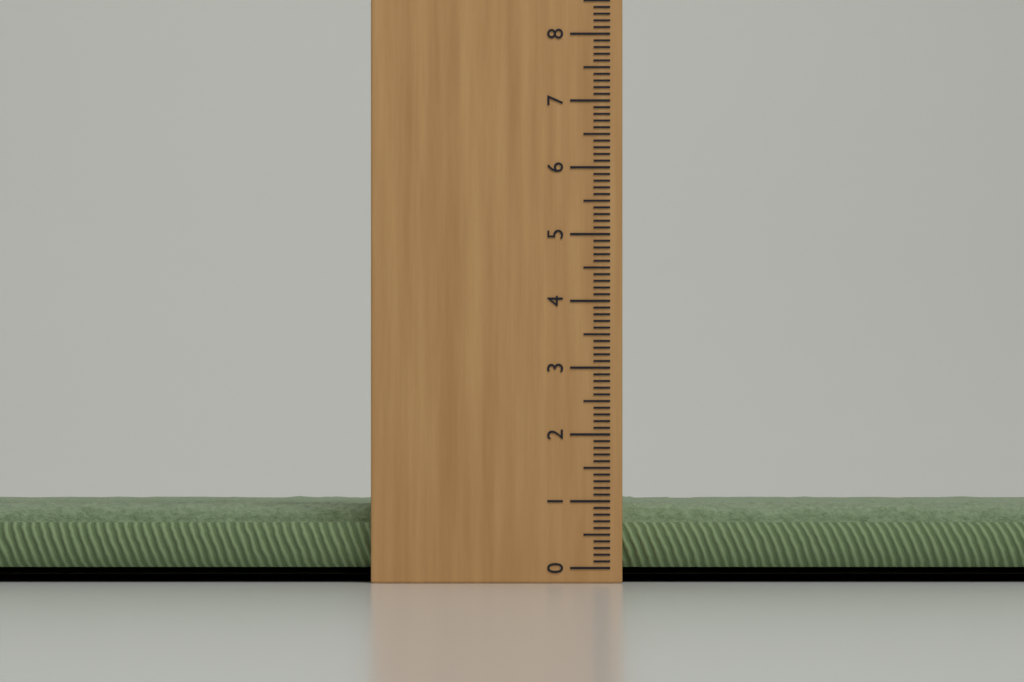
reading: 1.0 cm
